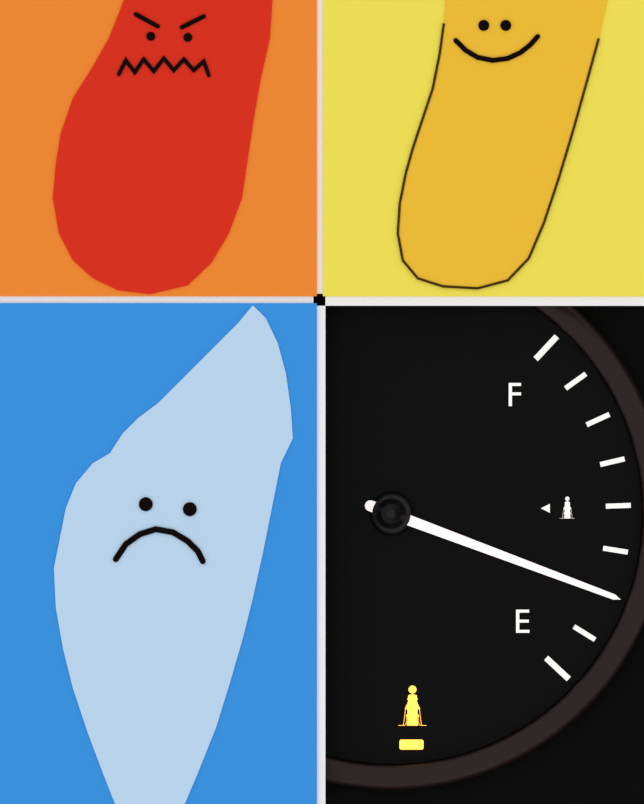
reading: 0.250 (no unit)
